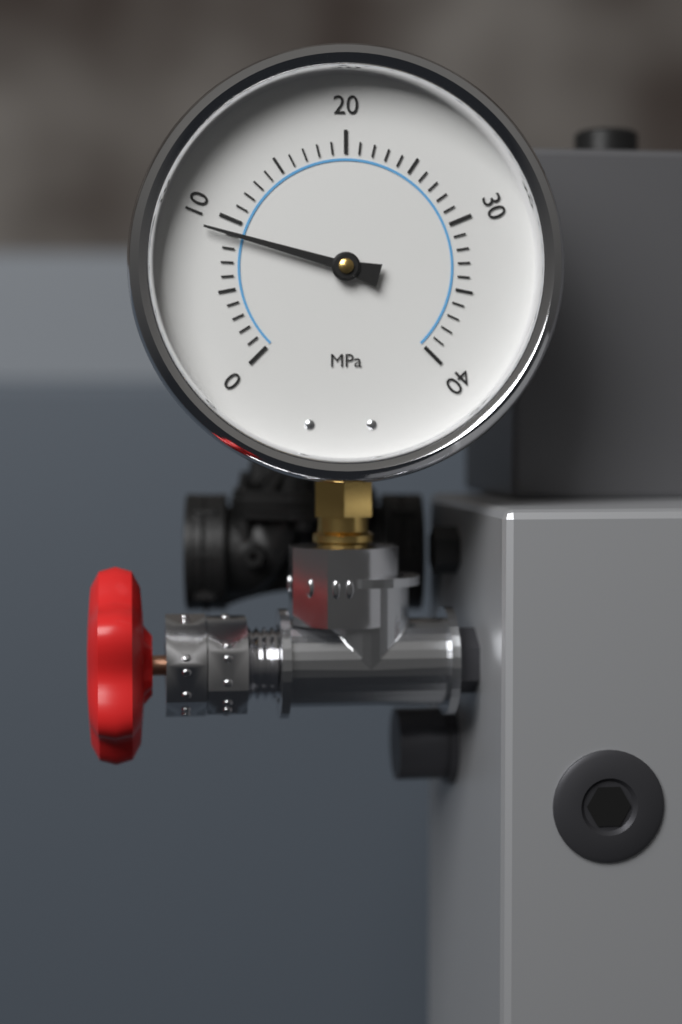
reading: 9 MPa
